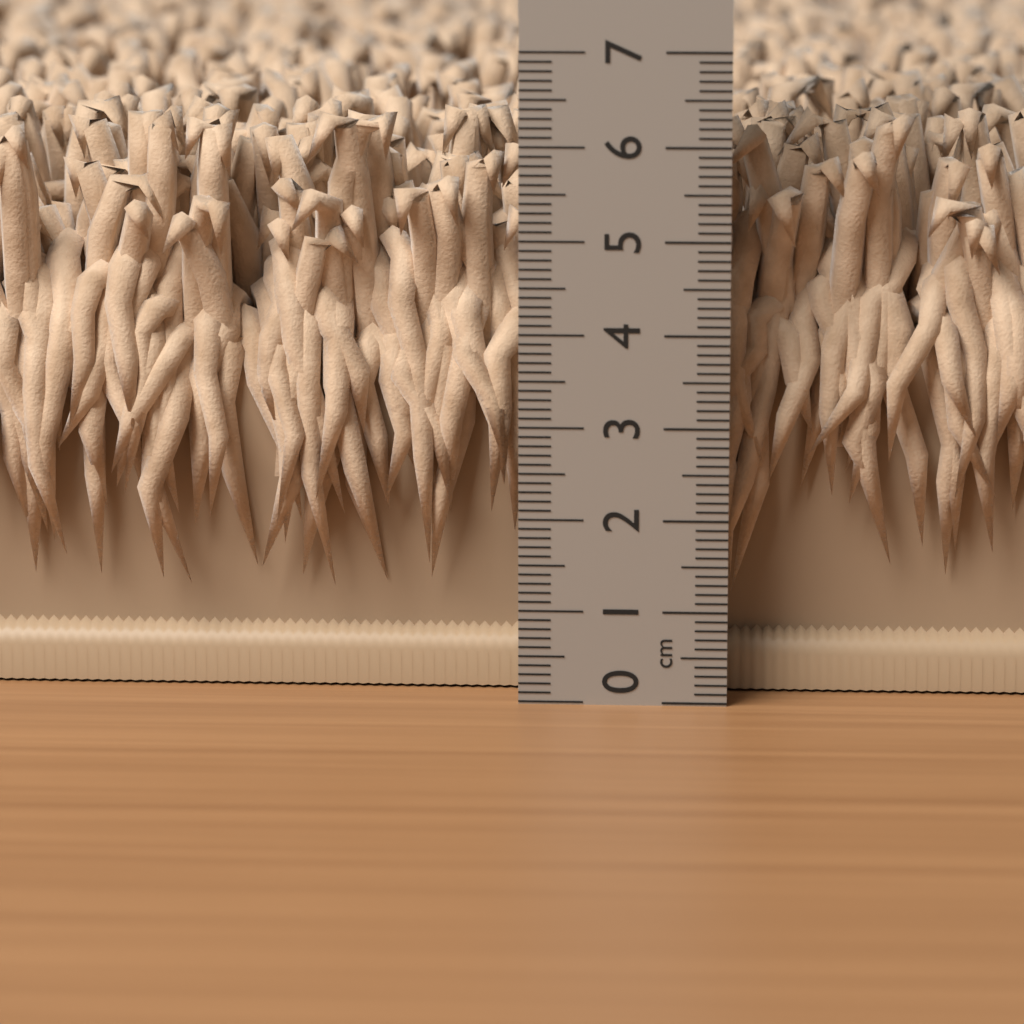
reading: 6.3 cm
